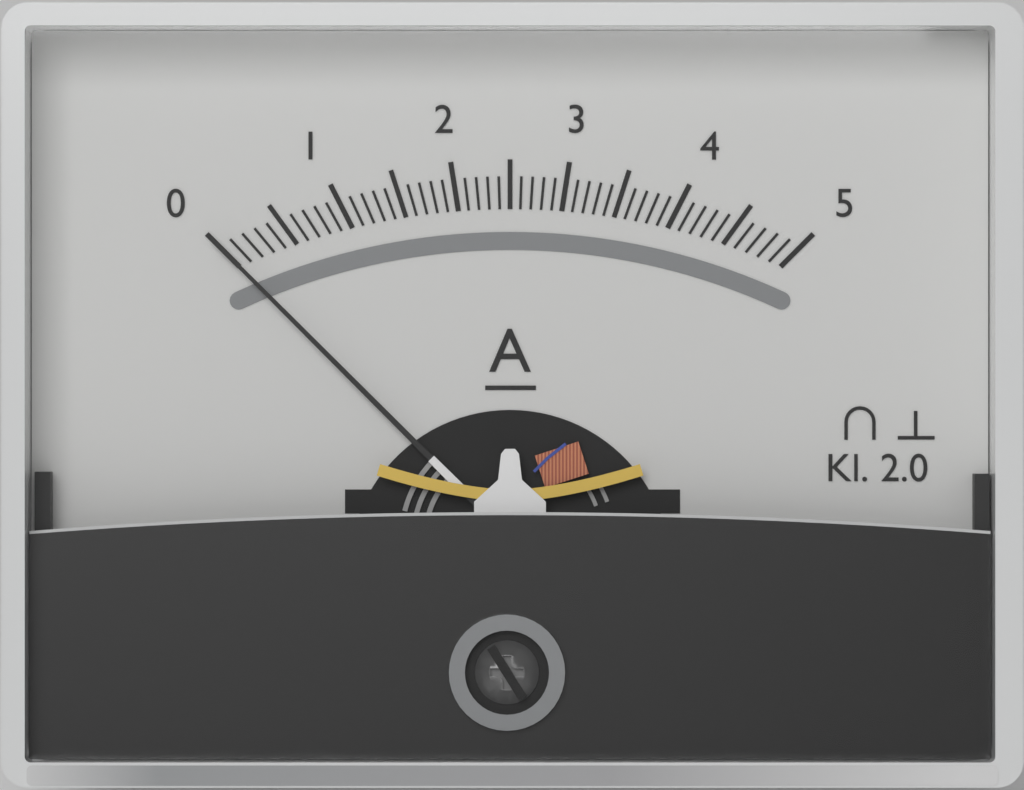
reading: 0.0 A
